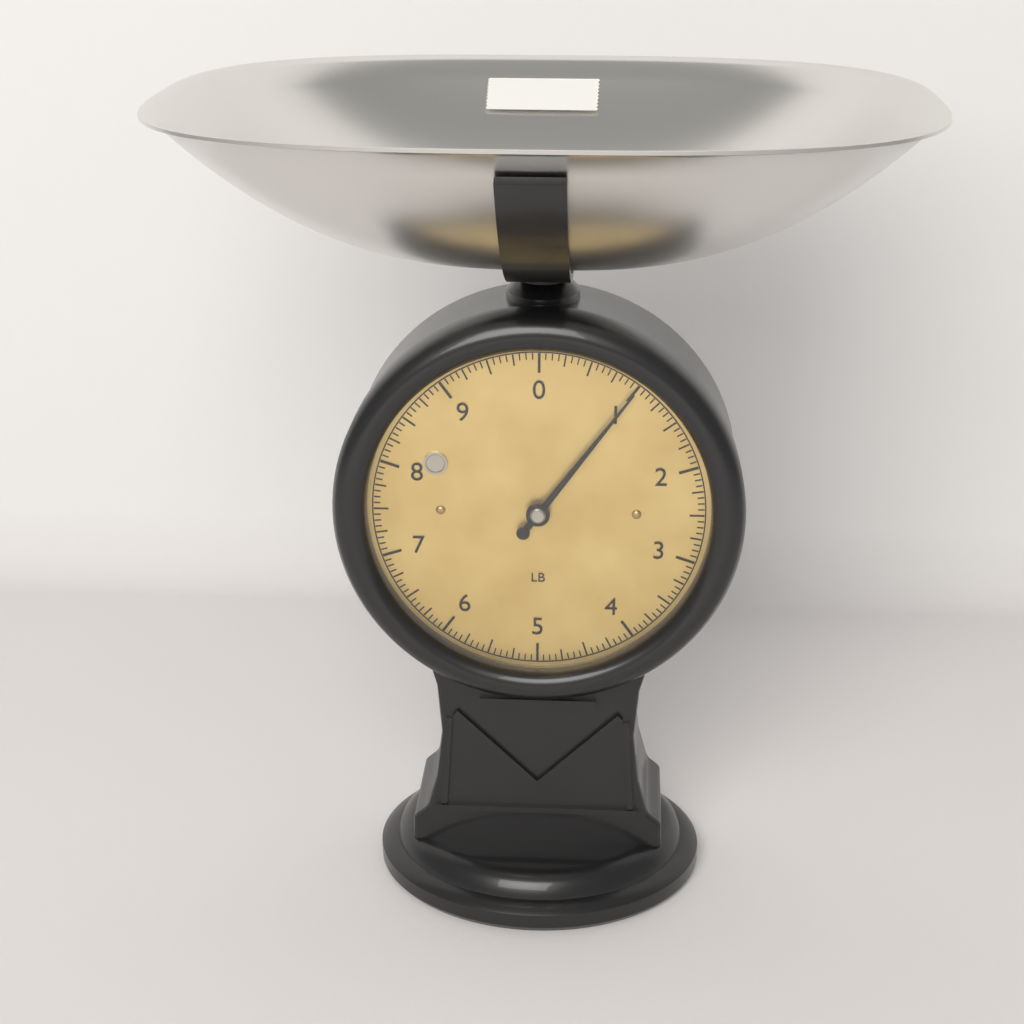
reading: 1.0000 lb
